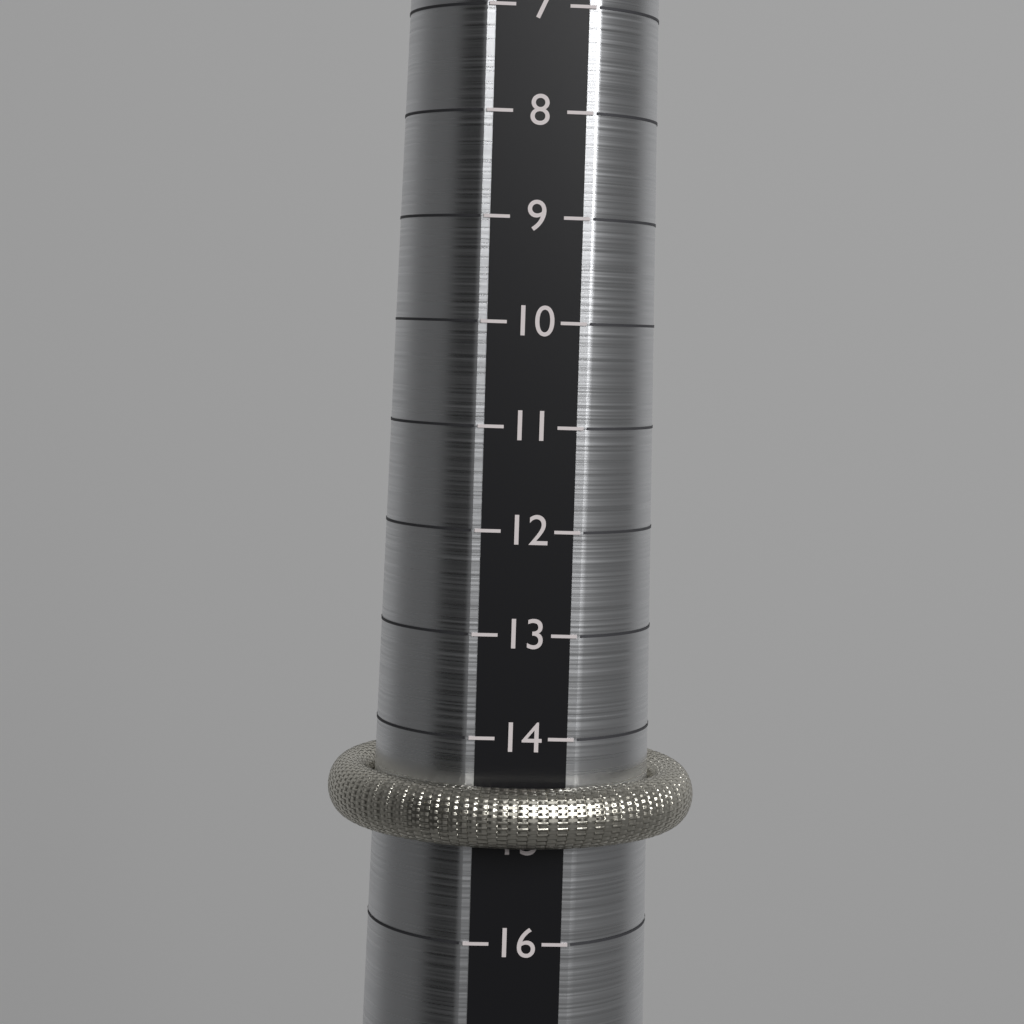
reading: 15 (no unit)
